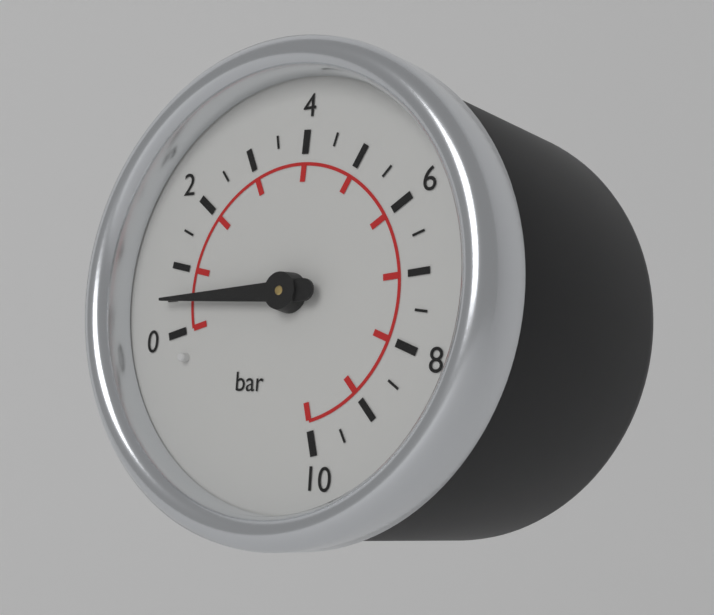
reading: 0.5 bar
